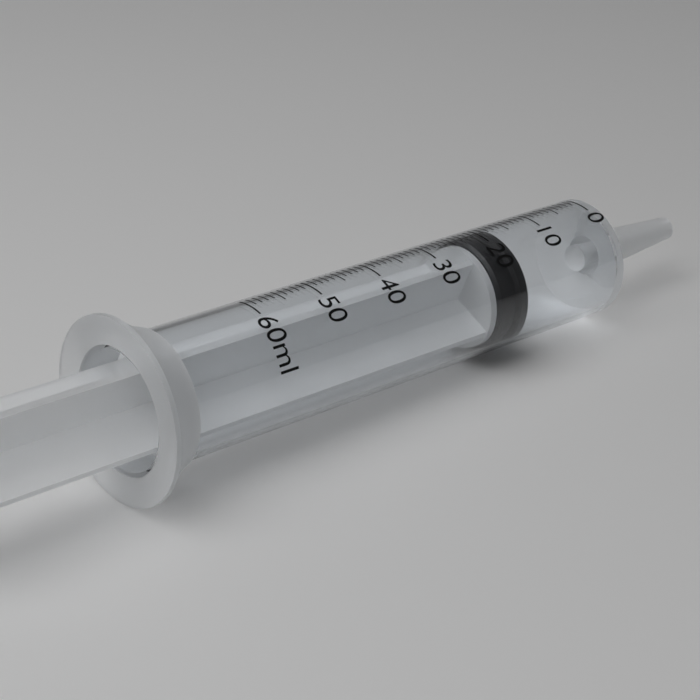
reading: 17 ml
